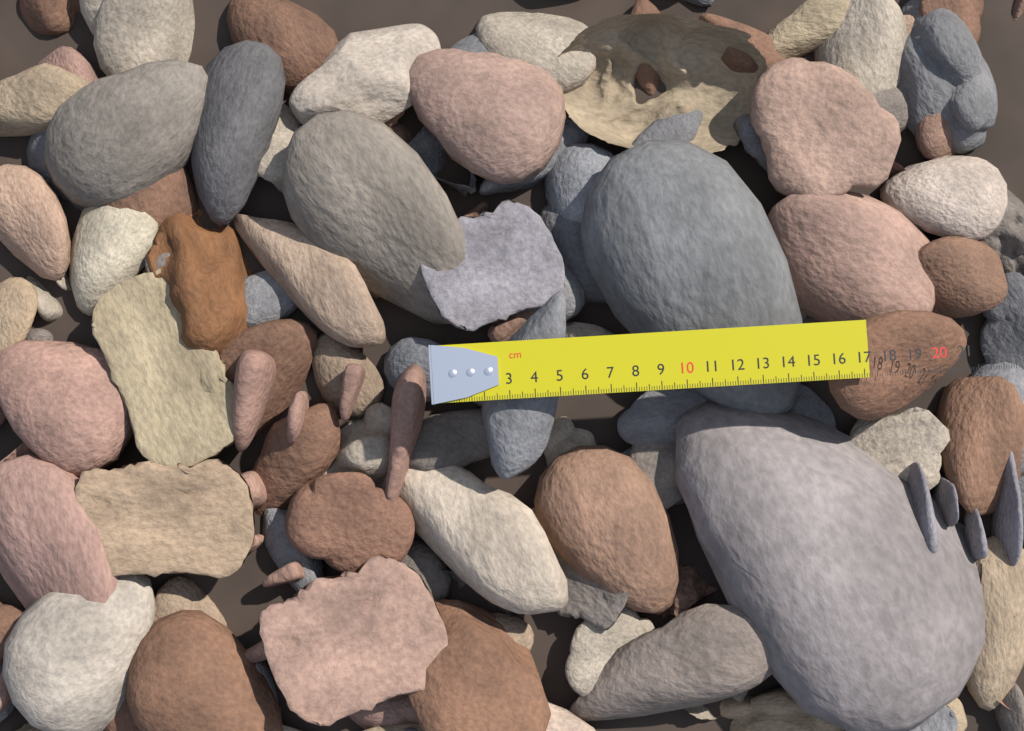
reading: 17.2 cm
